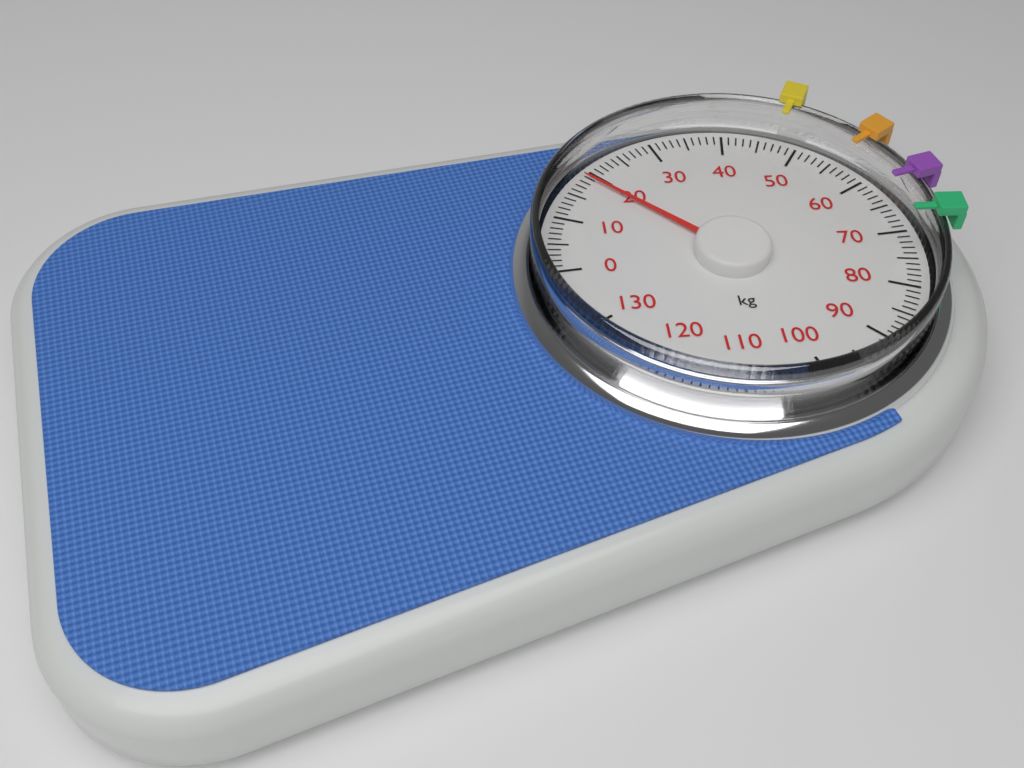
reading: 19 kg
